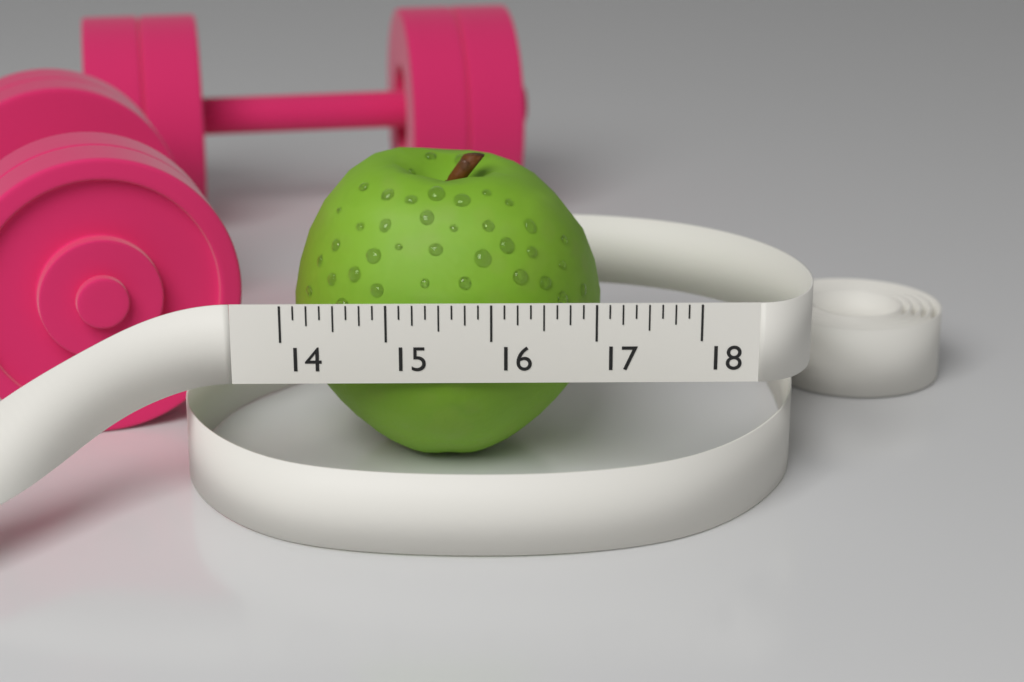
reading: 17.125 (no unit)
